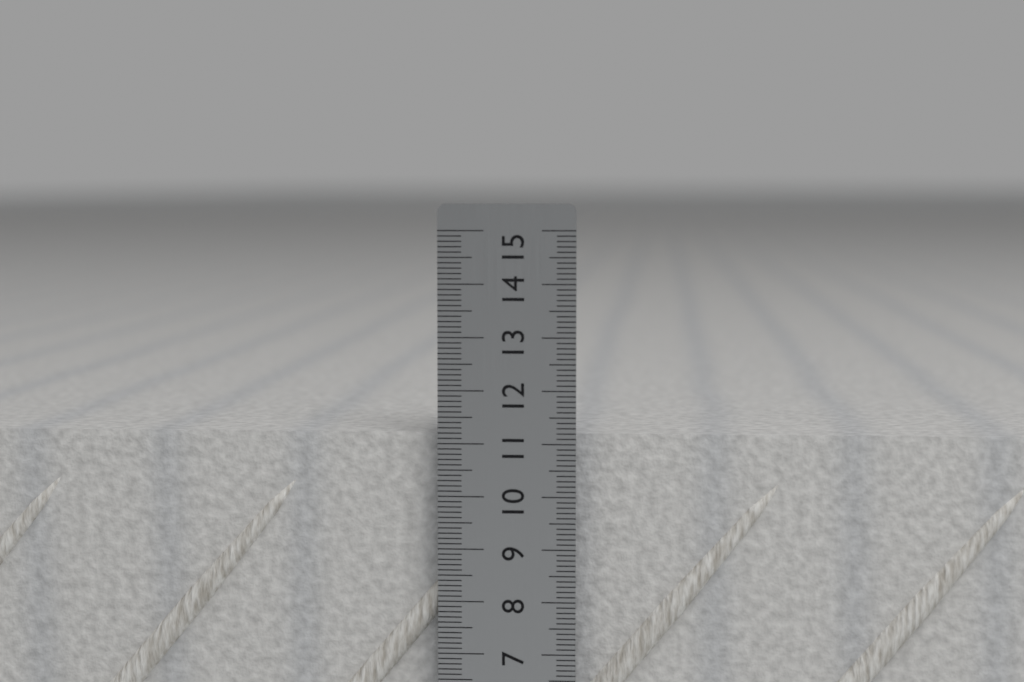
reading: 11.2 cm
